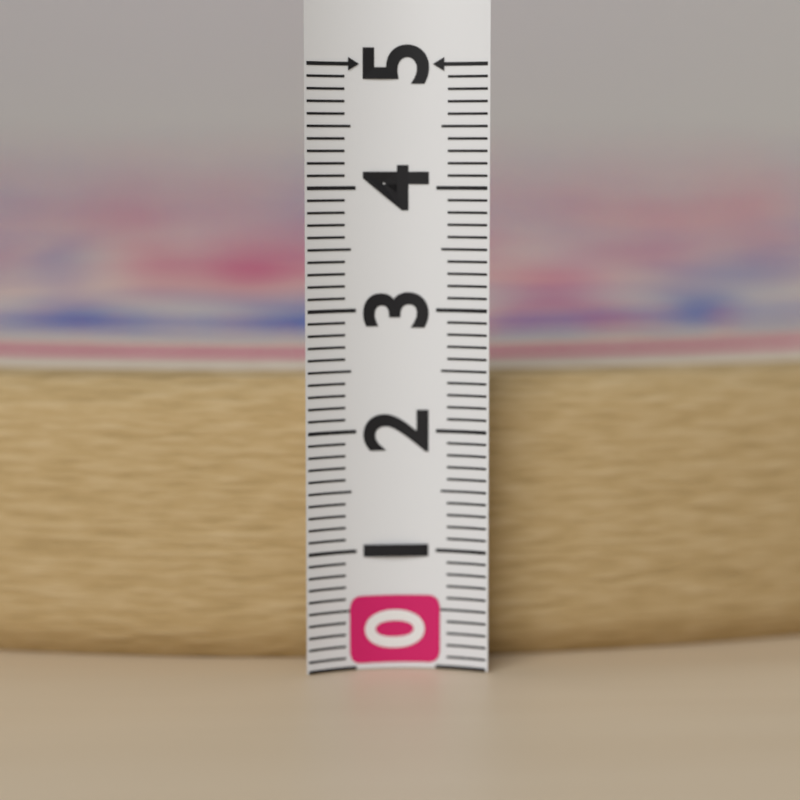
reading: 2.4 (no unit)
